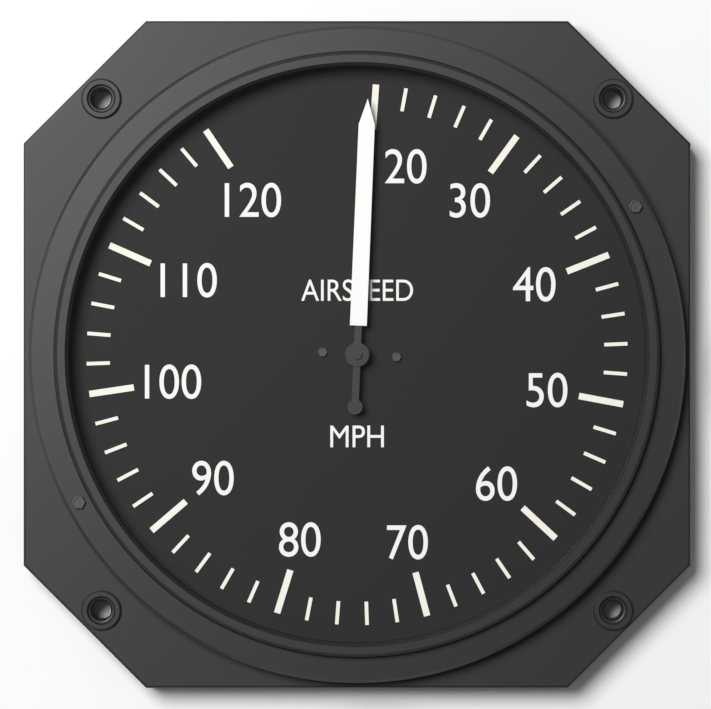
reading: 19.5 MPH
